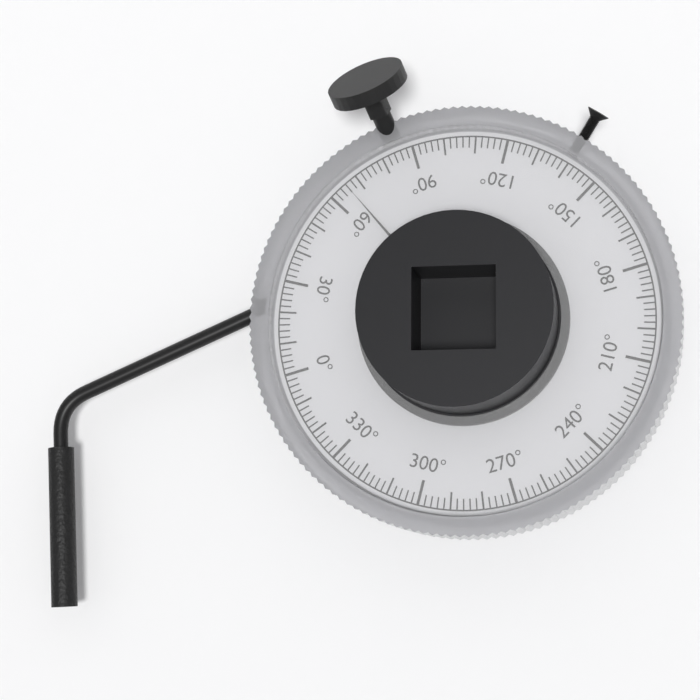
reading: 66 °
